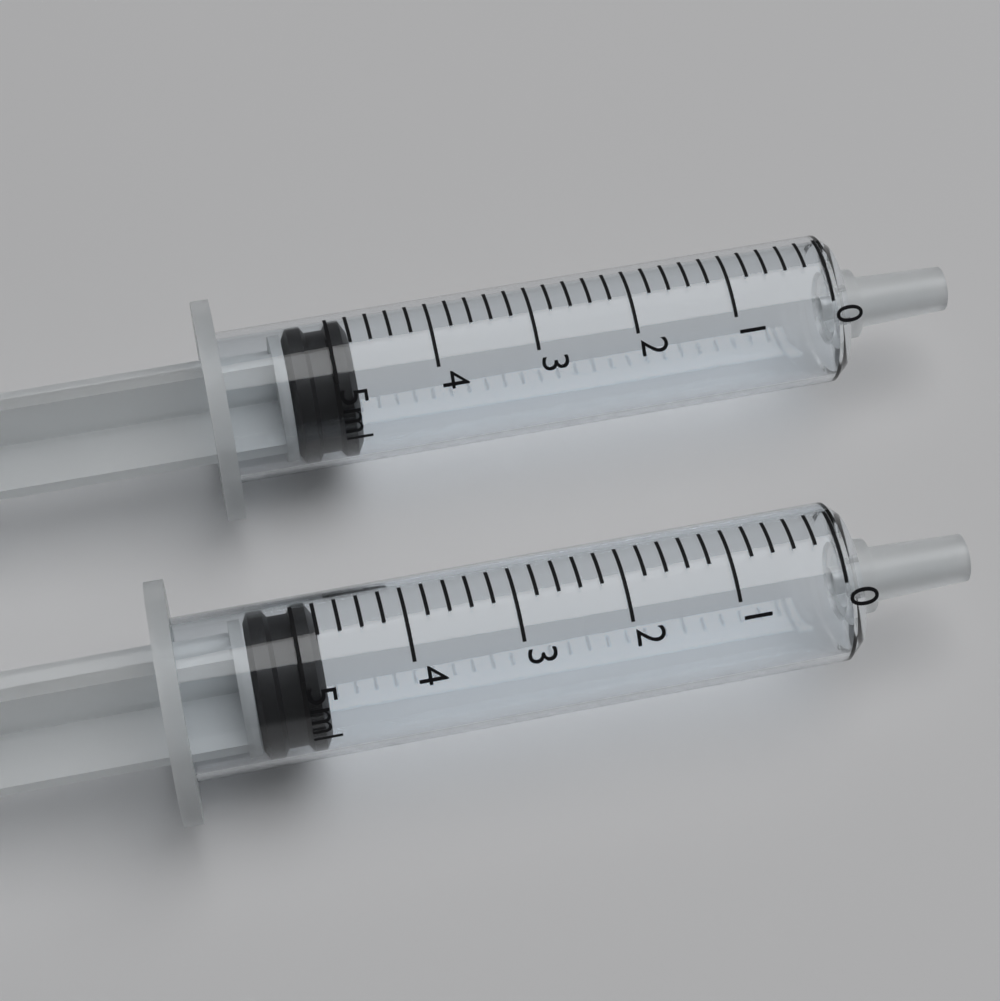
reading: 4.8 ml
